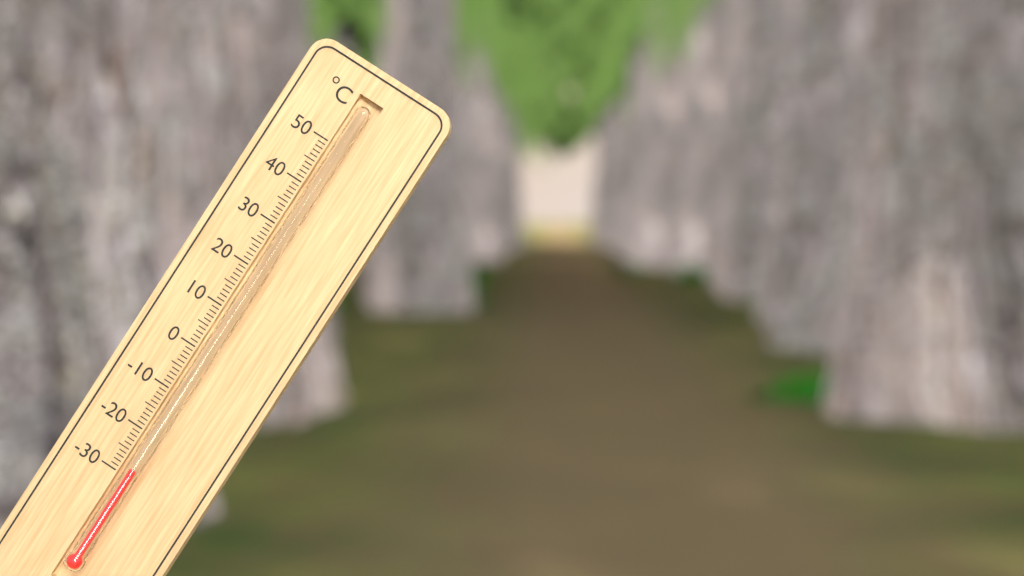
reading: -28 °C
